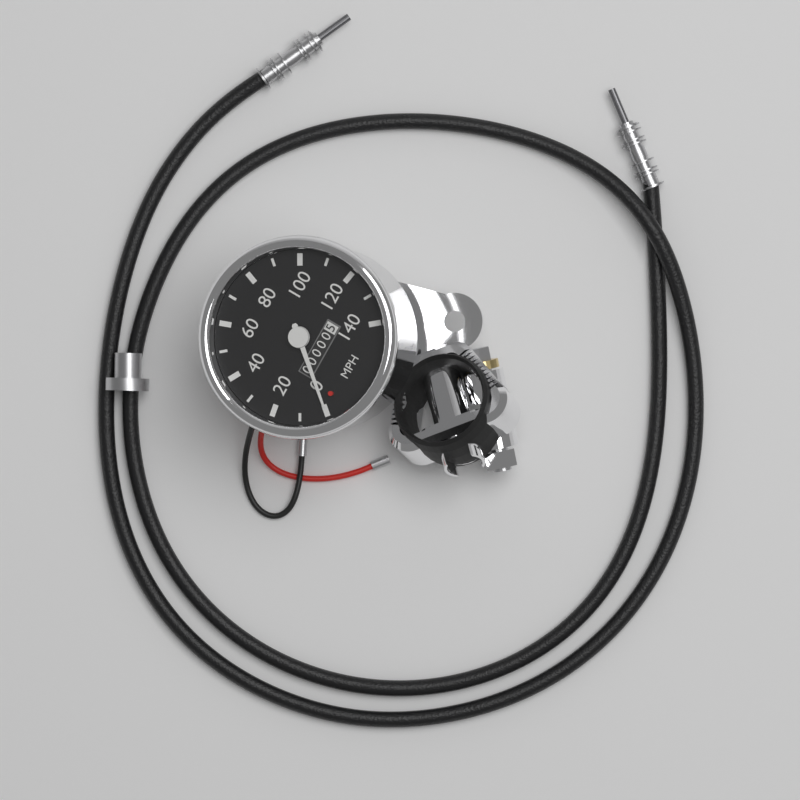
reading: 0 MPH
